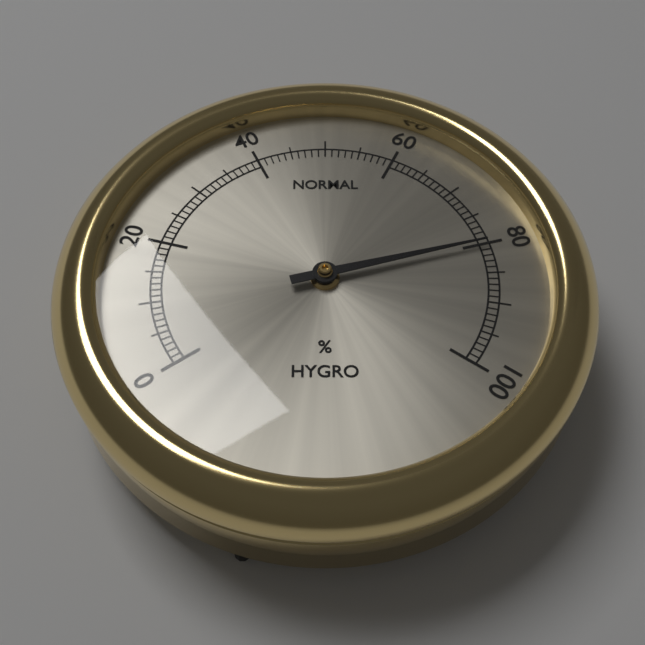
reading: 80 %
